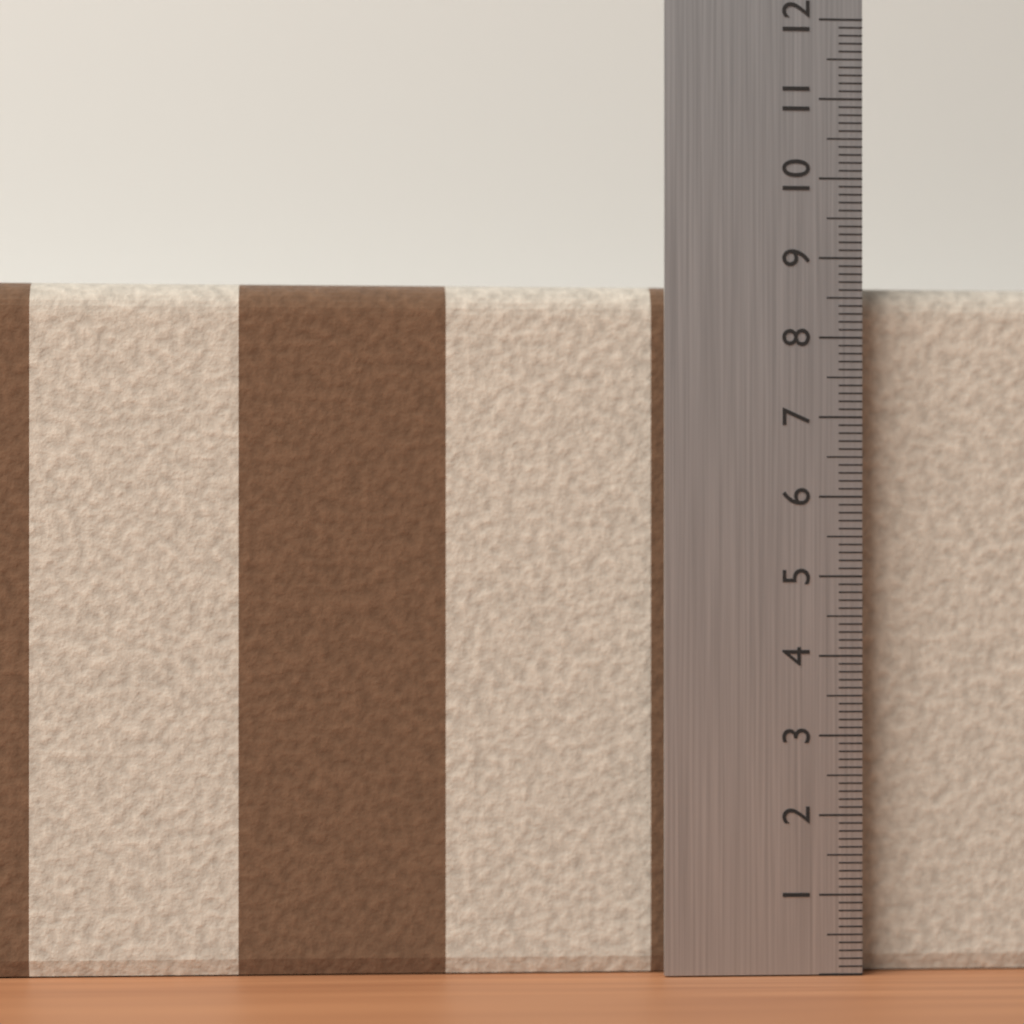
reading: 8.7 (no unit)
